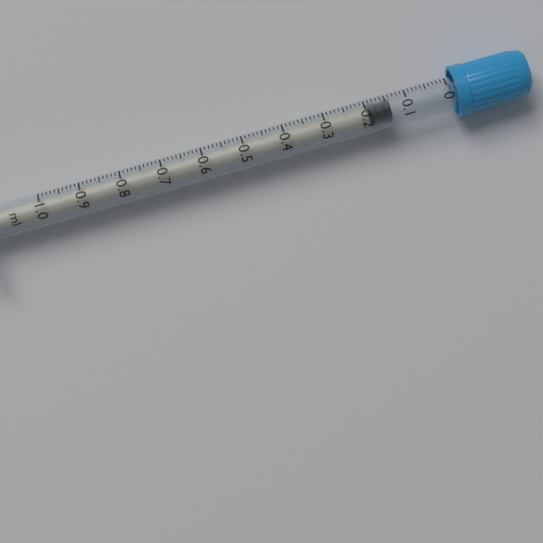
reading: 0.14 ml
